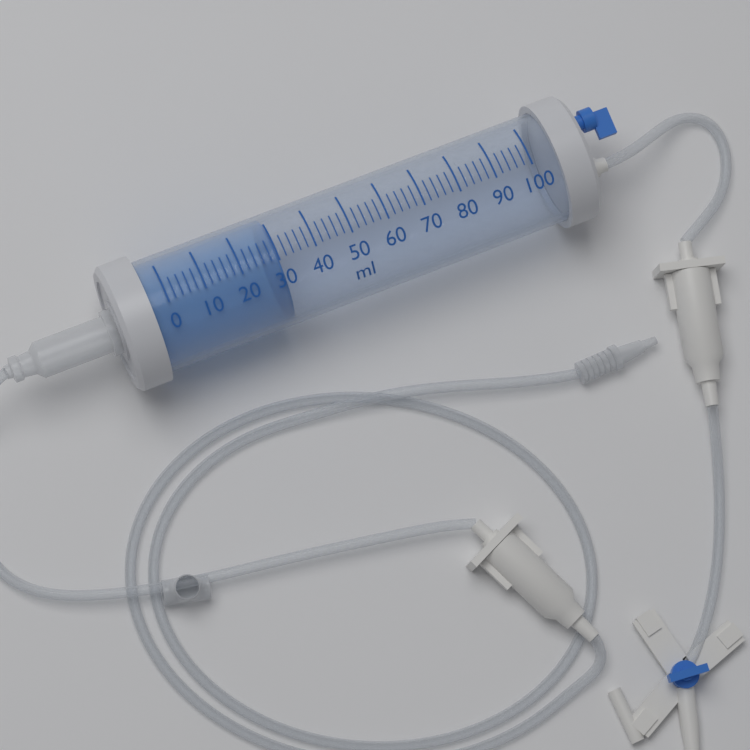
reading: 30 ml
